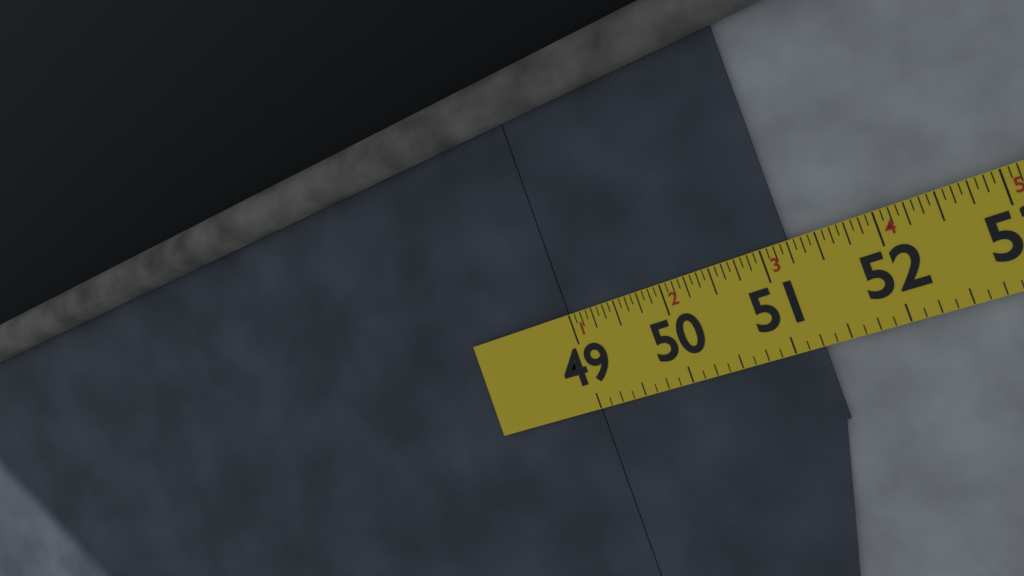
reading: 51.2500 in
